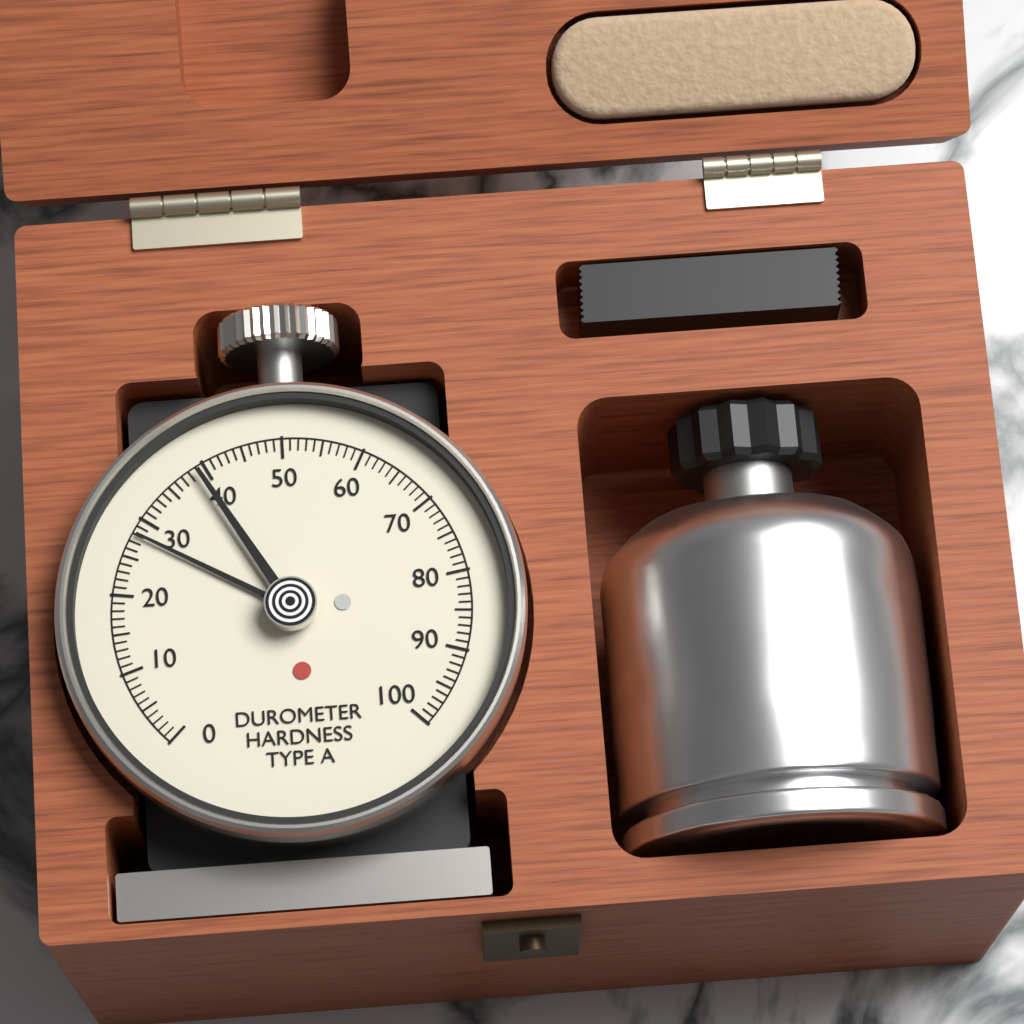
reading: 28 Shore A
